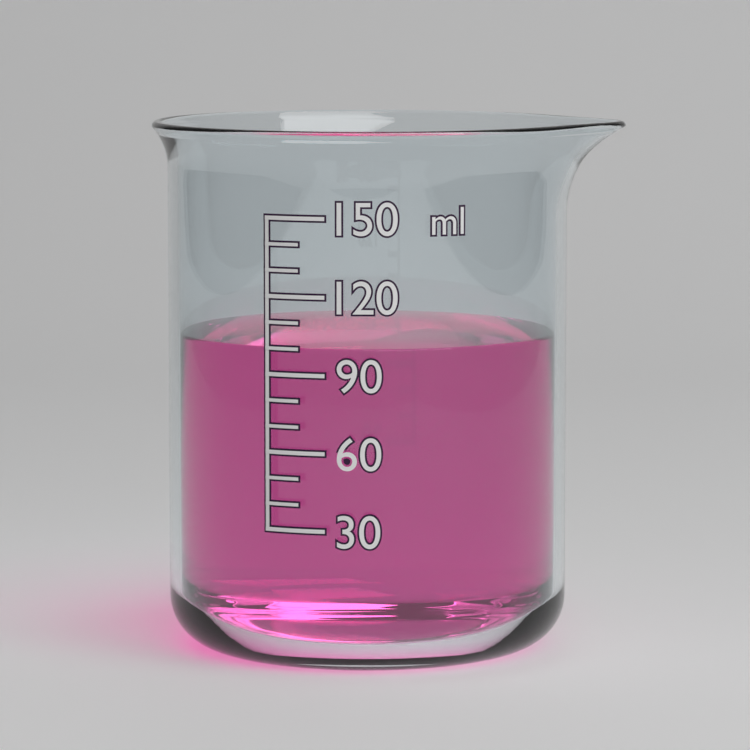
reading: 100 ml
